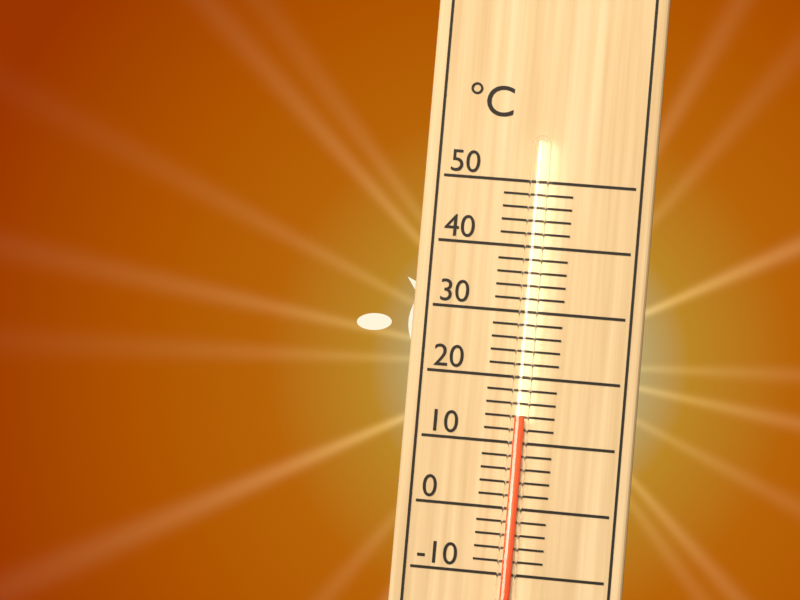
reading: 14 °C
